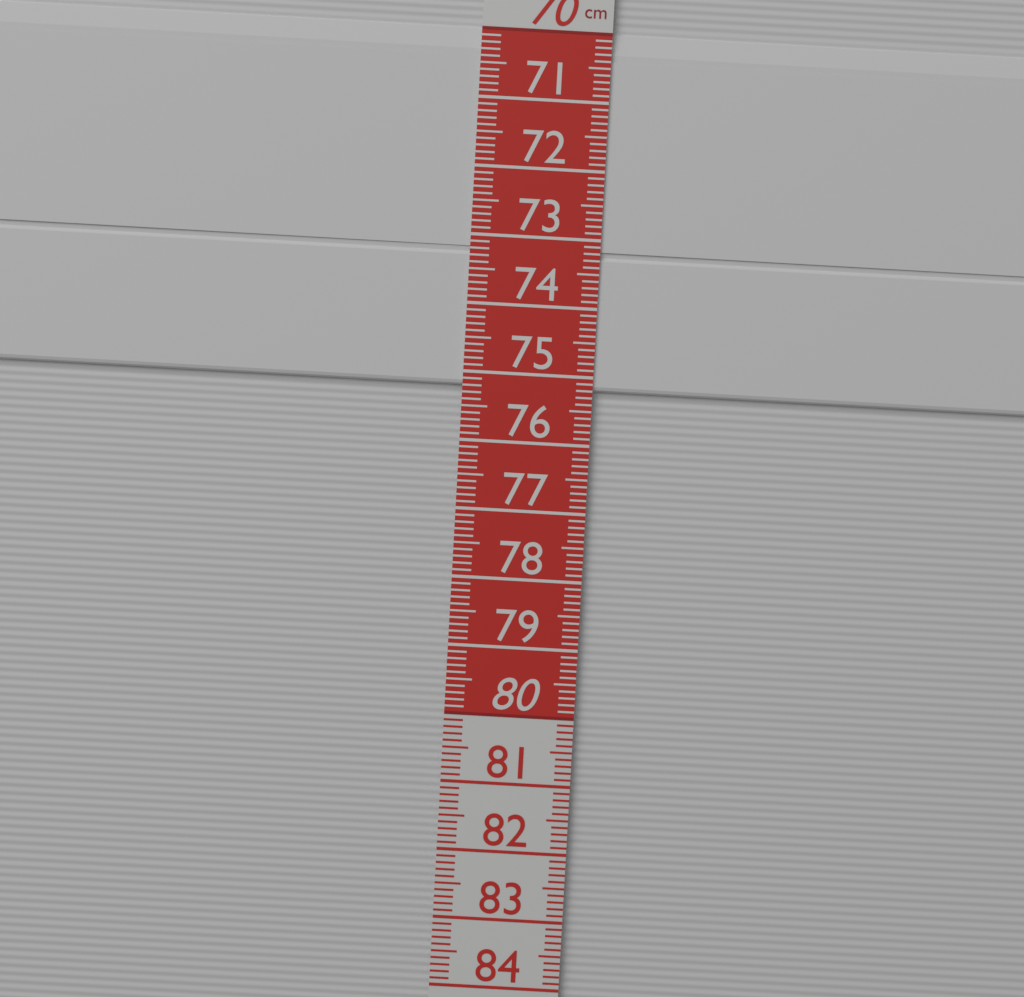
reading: 75.2 cm
